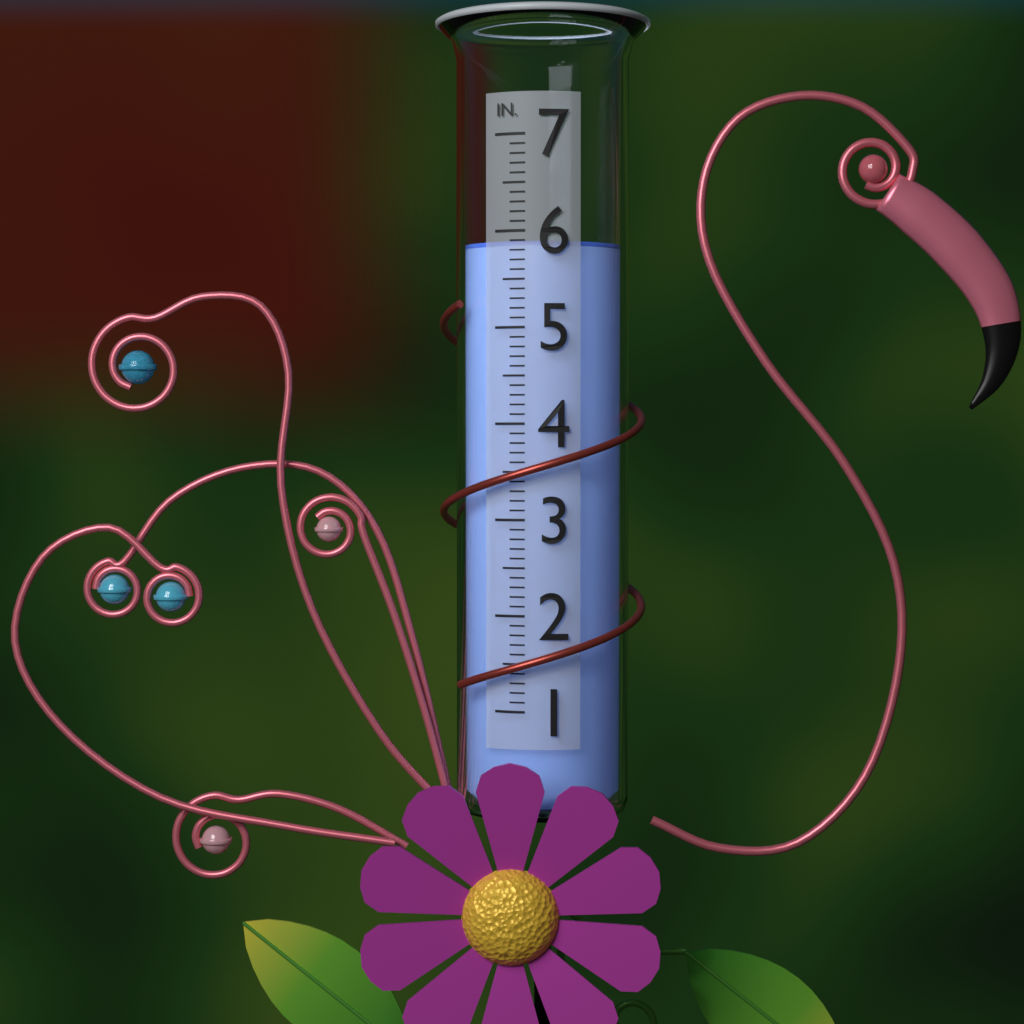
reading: 5.9 in
